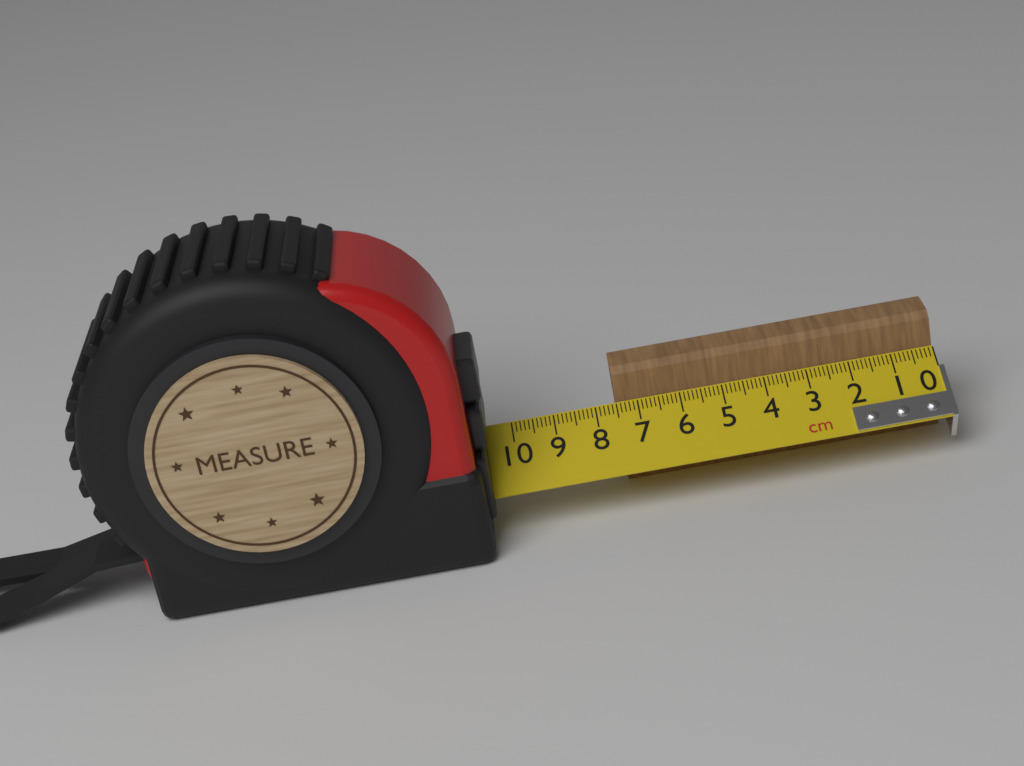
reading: 7.5 cm
